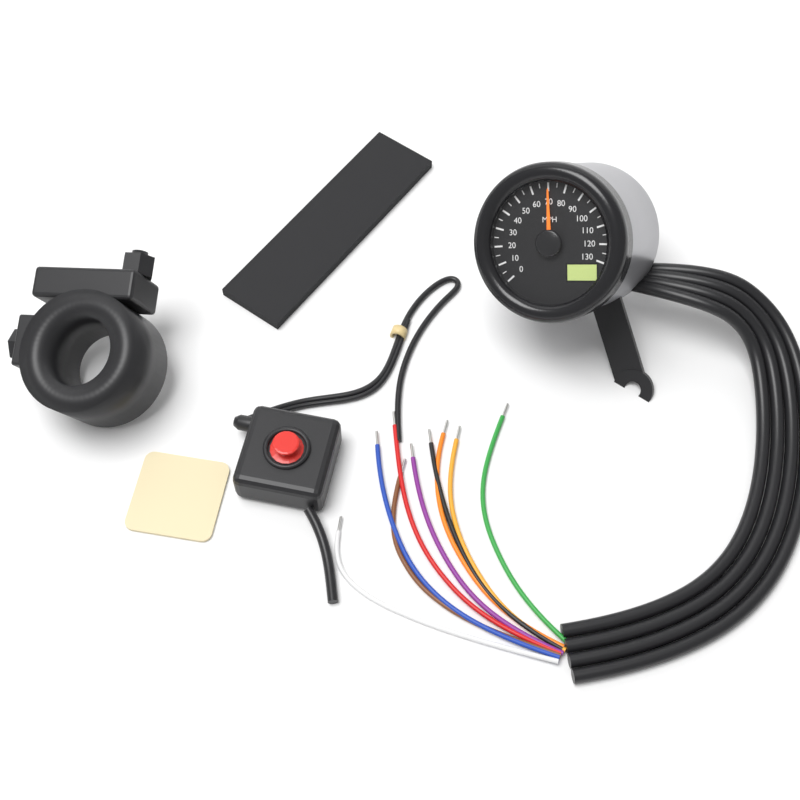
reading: 70 MPH
